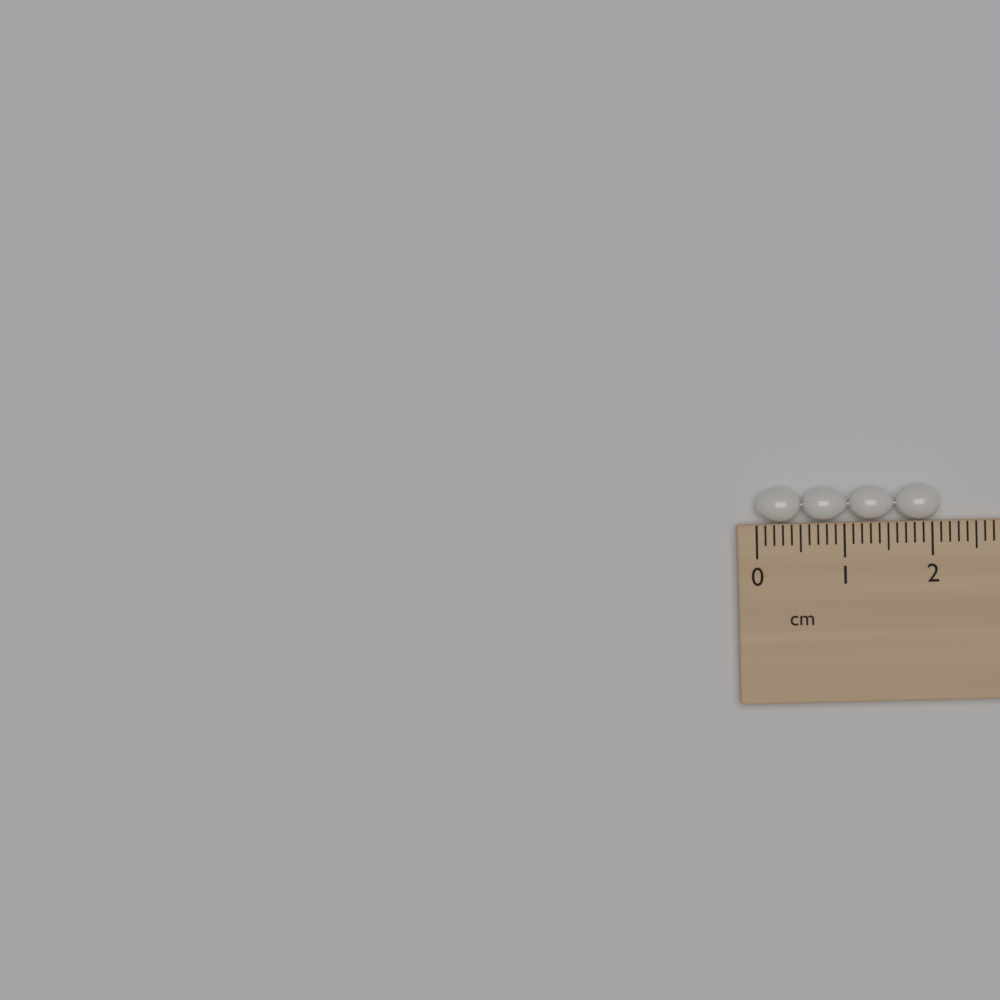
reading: 2.1 cm
